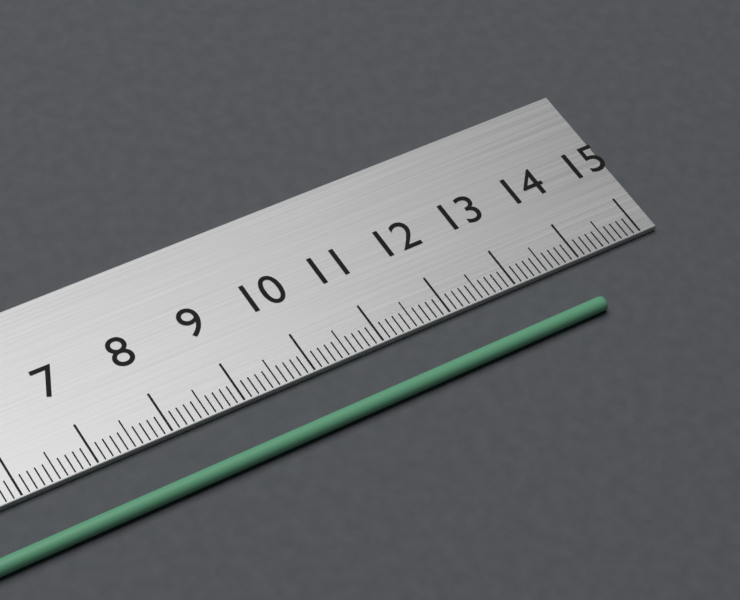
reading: 13.9 cm
